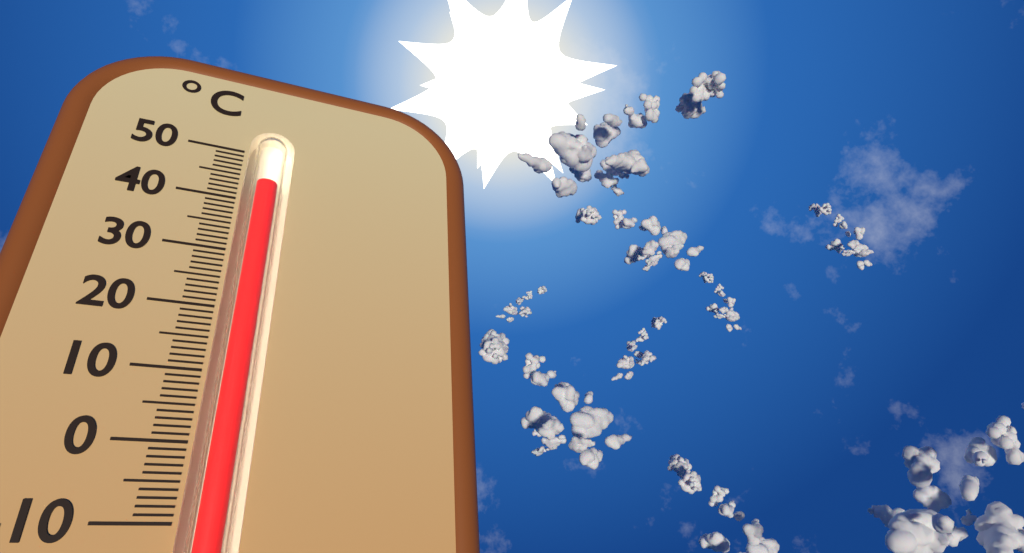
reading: 44 °C
